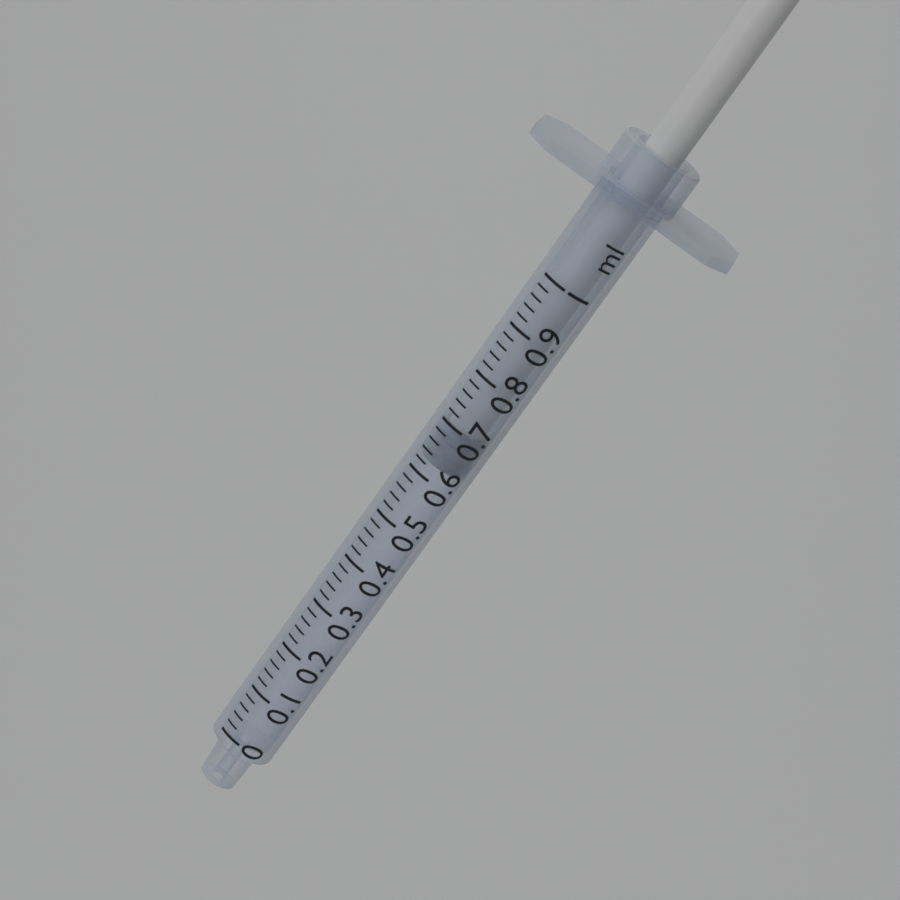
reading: 0.62 ml
